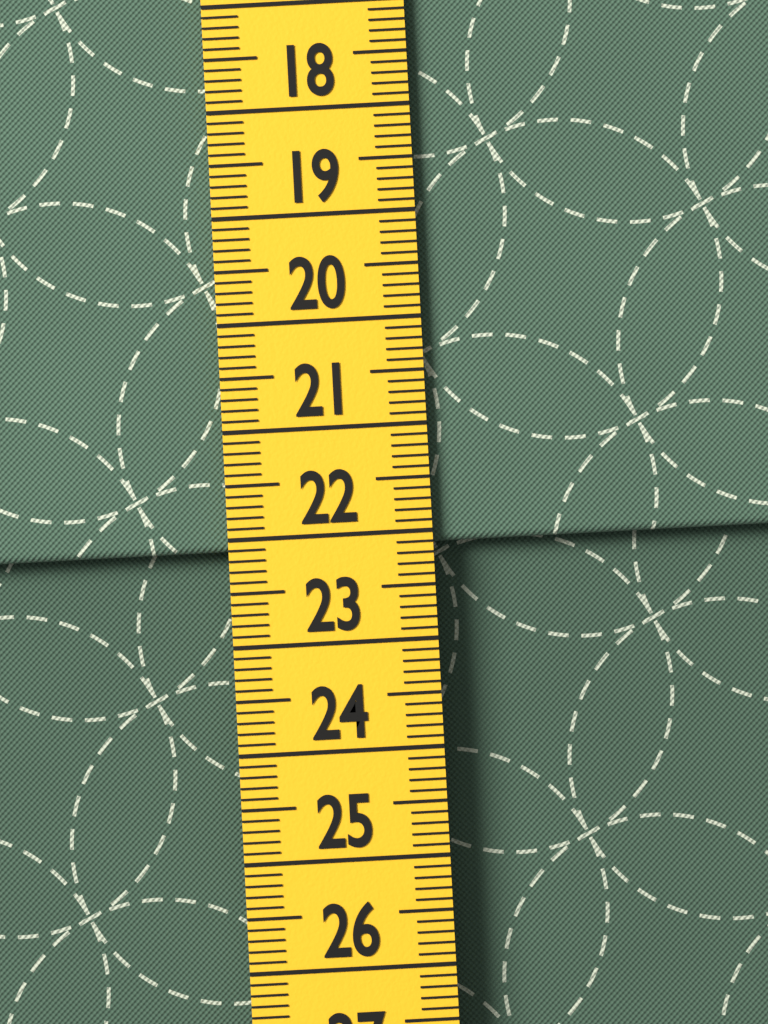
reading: 22.1 cm
